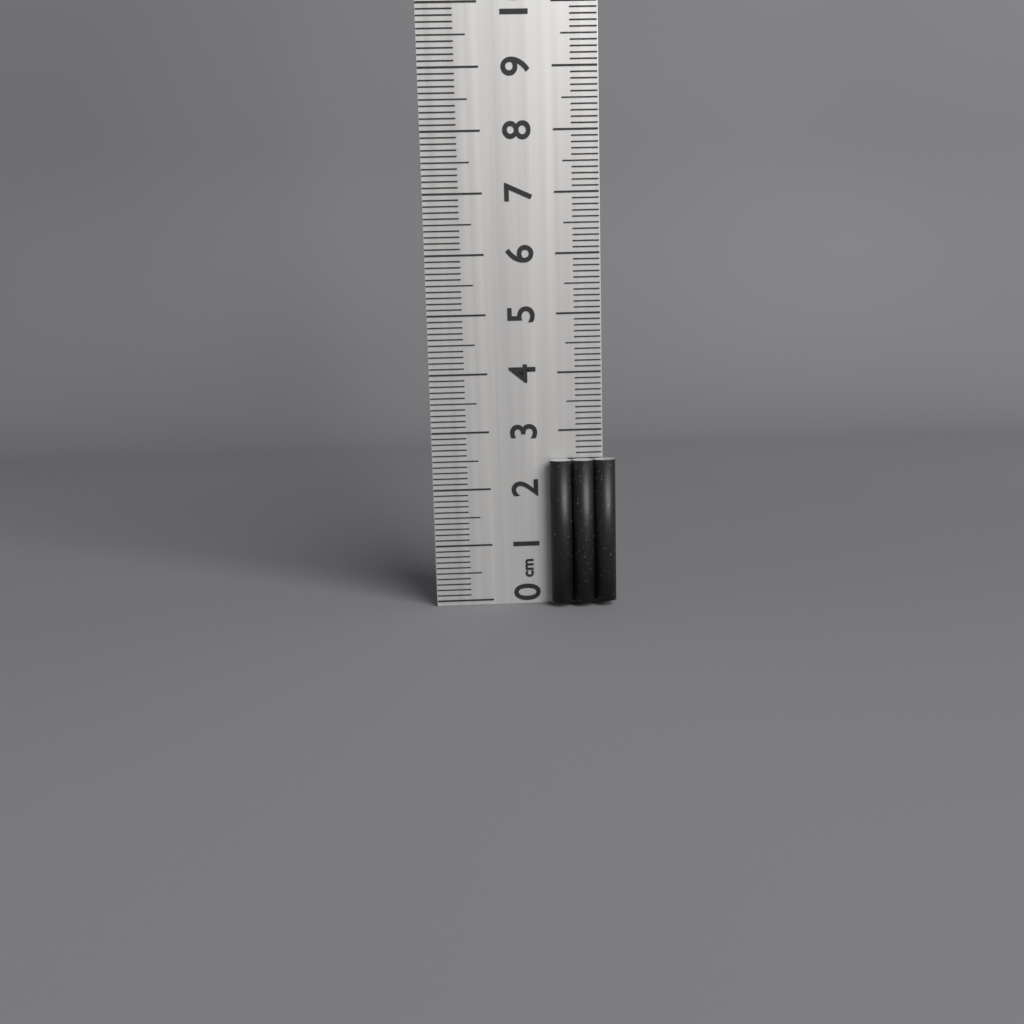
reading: 2.5 cm
